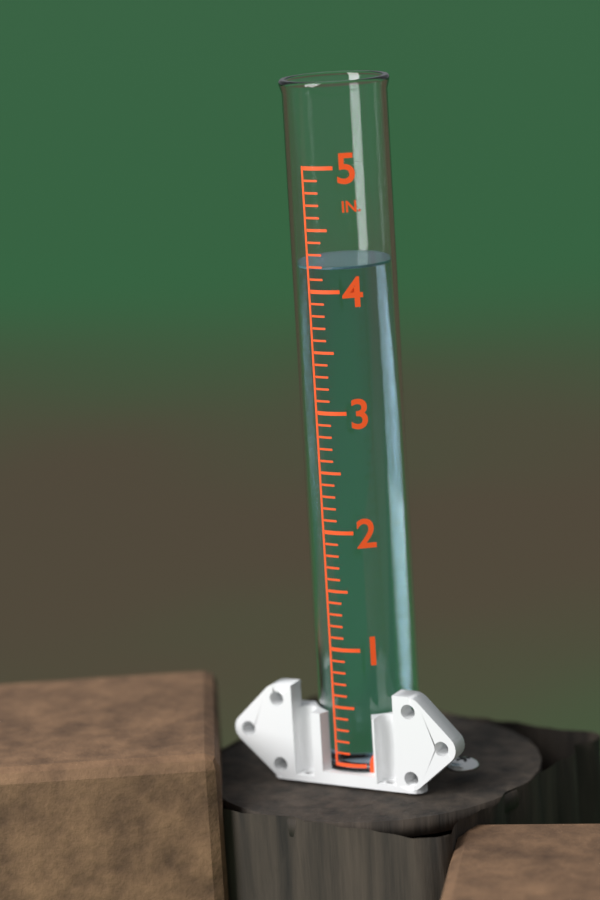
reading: 4.2 in
